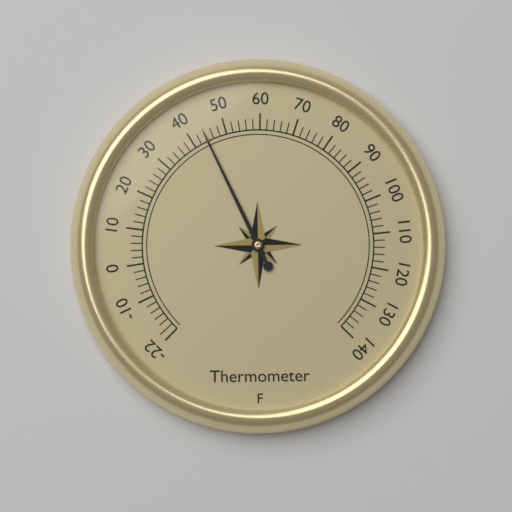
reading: 44 °F
